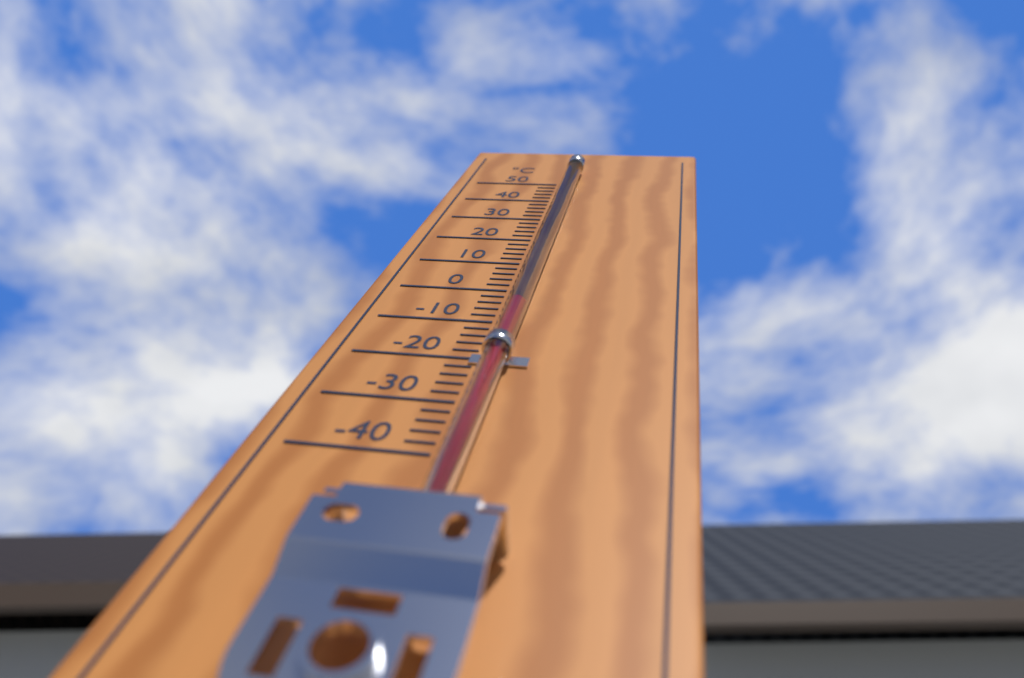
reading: -8 °C
